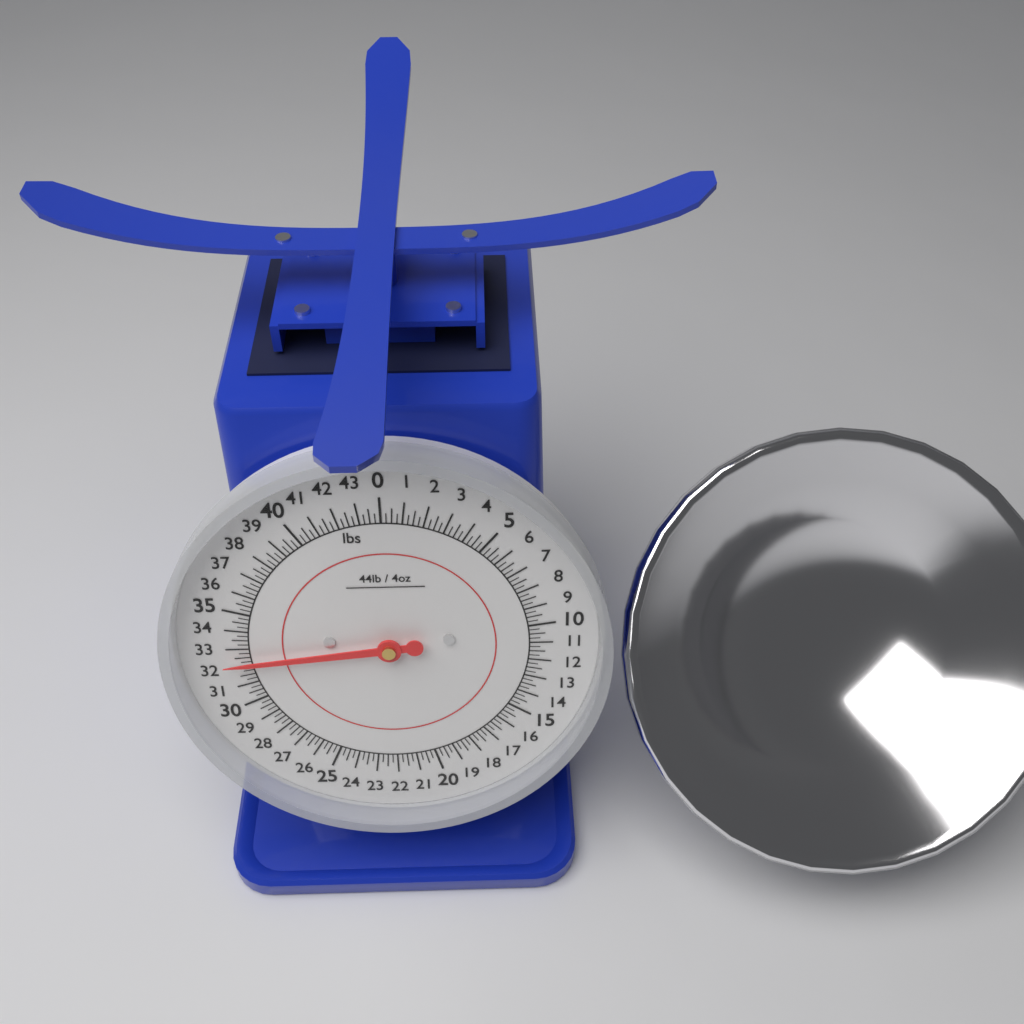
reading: 32.25 lbs
